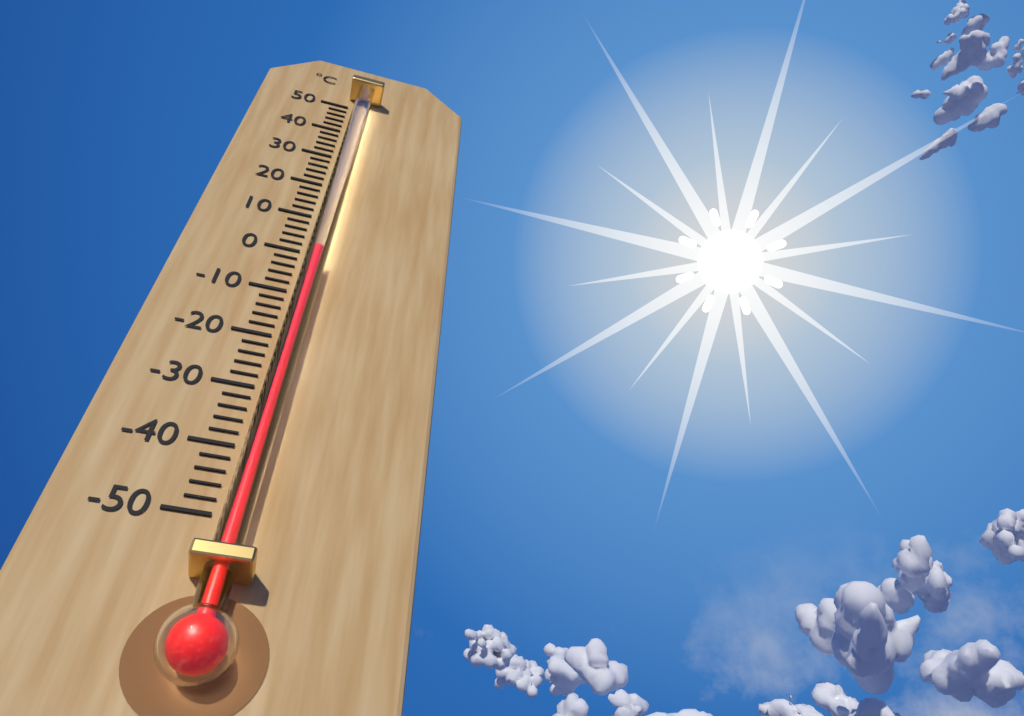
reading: -2 °C
